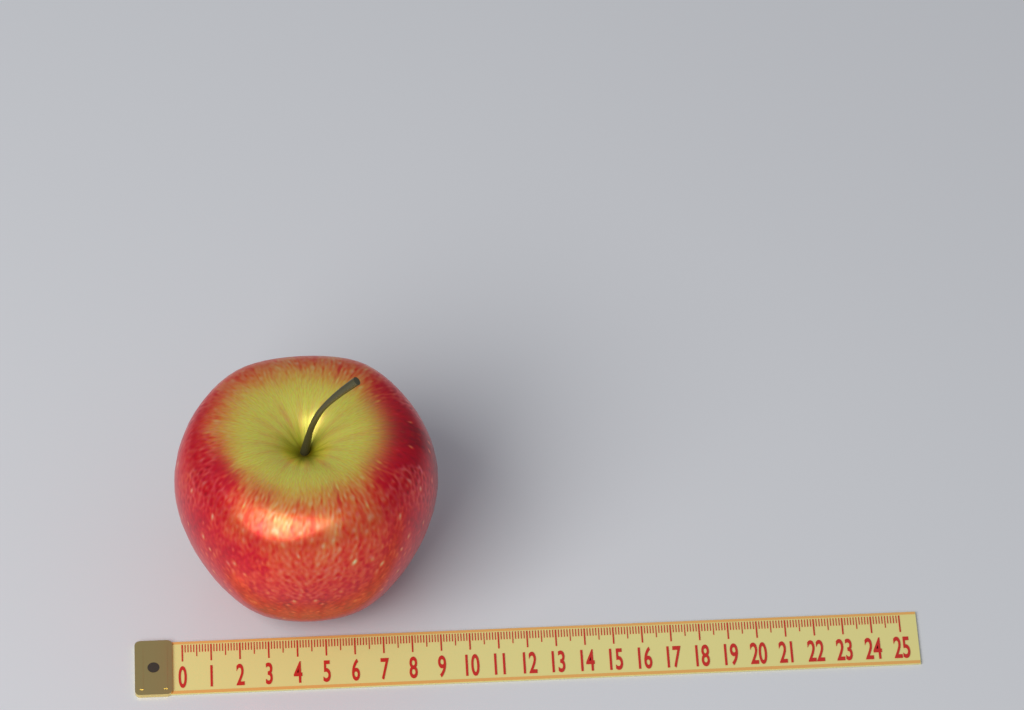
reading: 9.1 (no unit)
